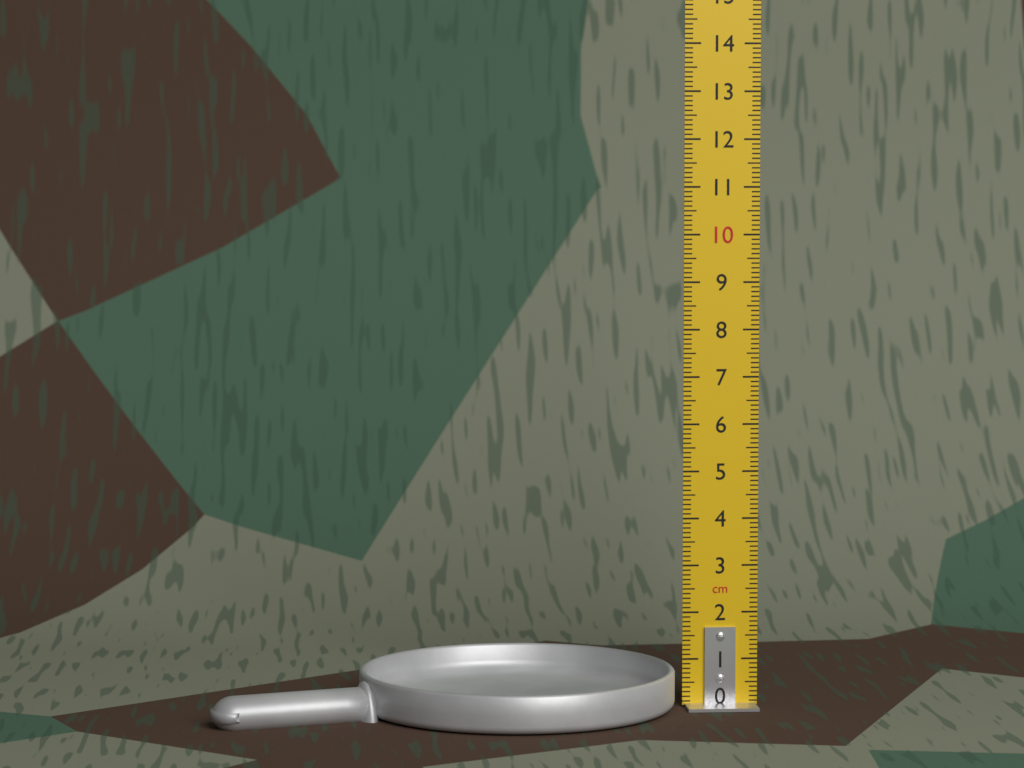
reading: 0.8 cm
